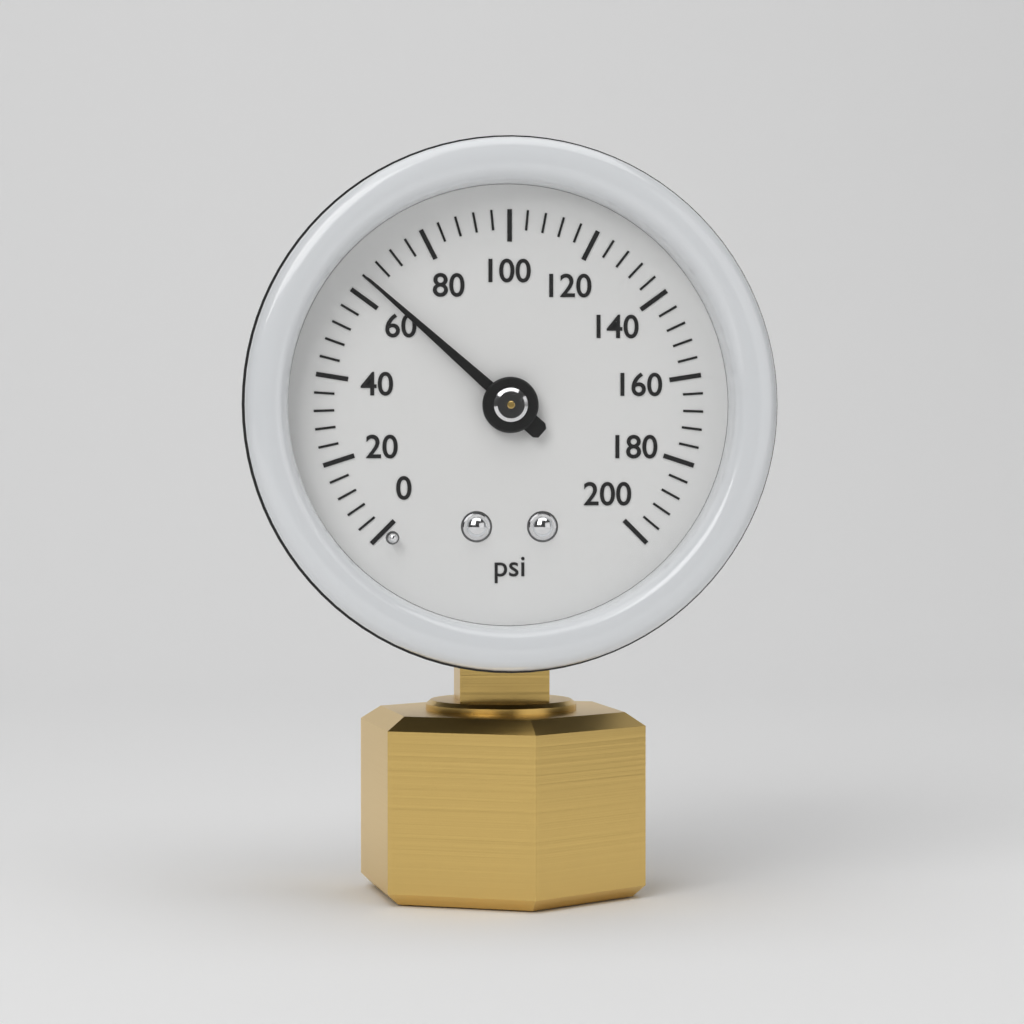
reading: 64 psi
